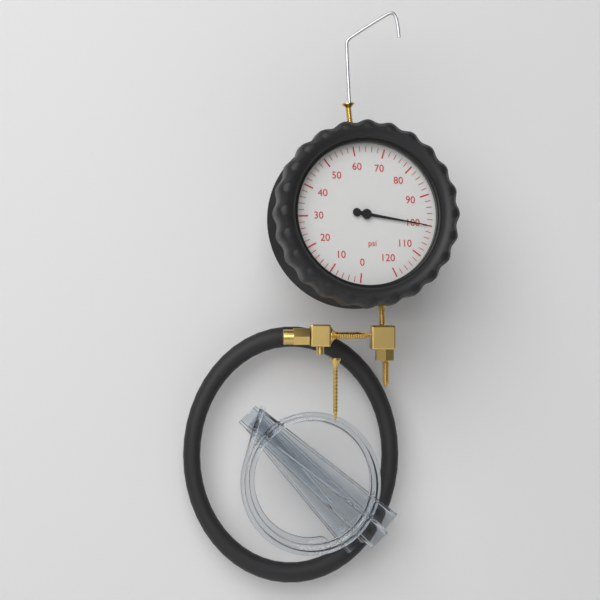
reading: 100 psi
